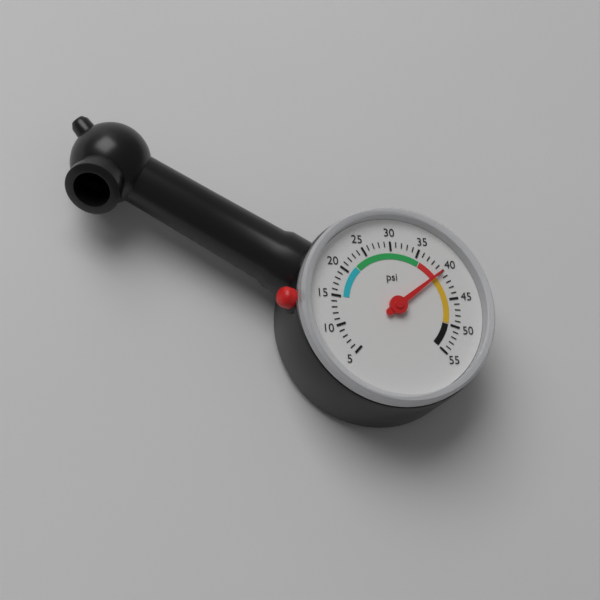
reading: 40 psi
